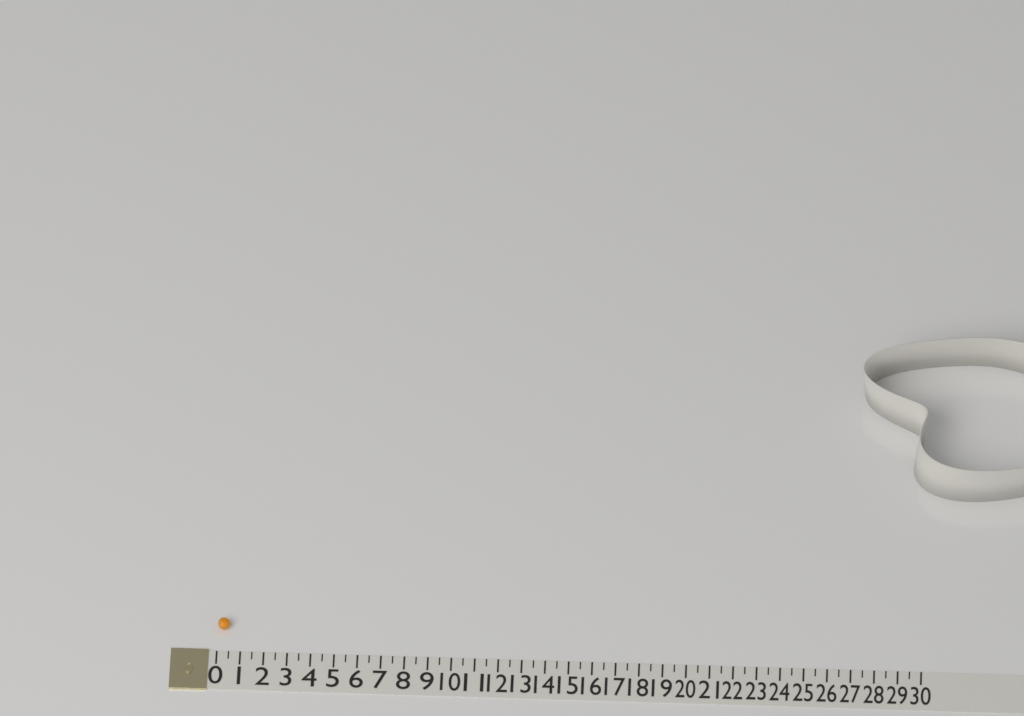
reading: 0.5 (no unit)
